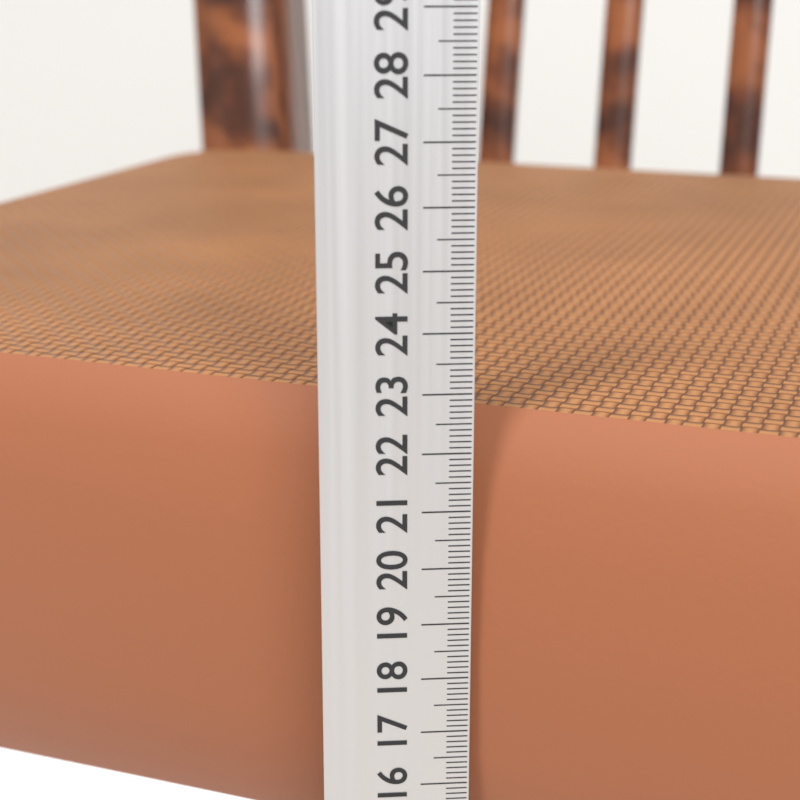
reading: 22.5 cm
